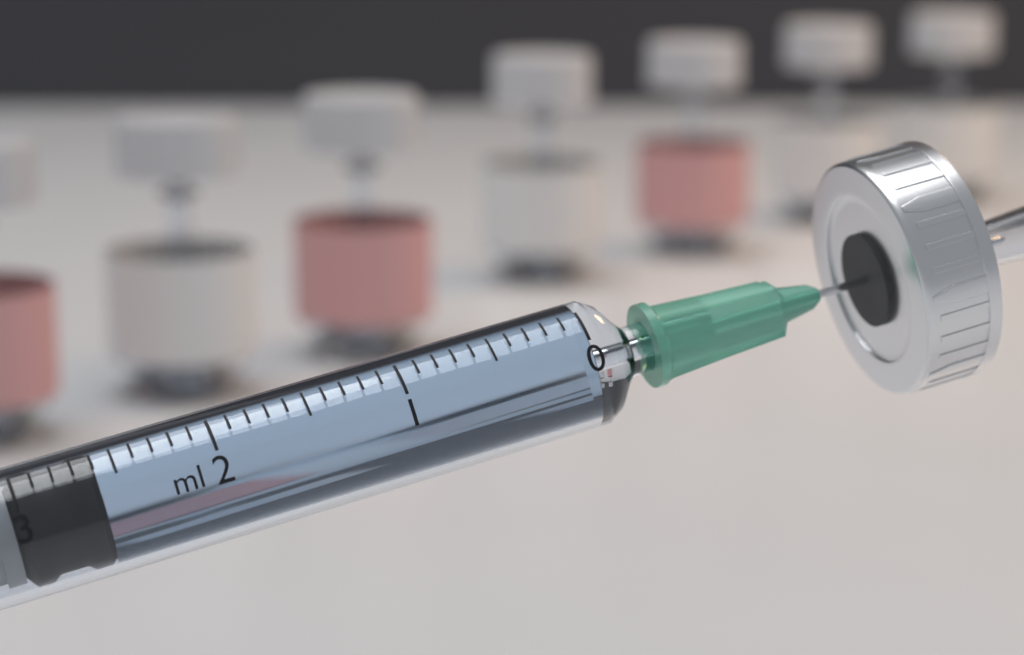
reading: 2.6 ml
